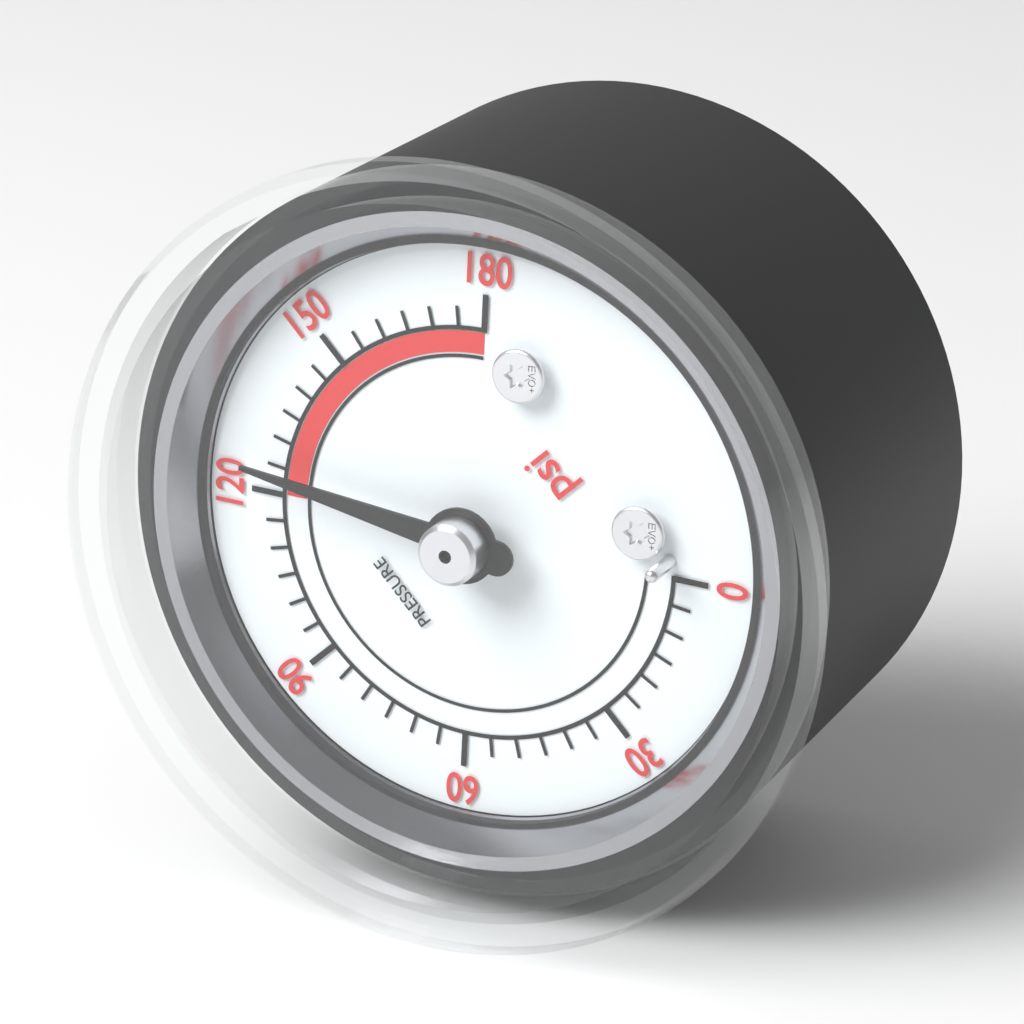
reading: 125 psi
